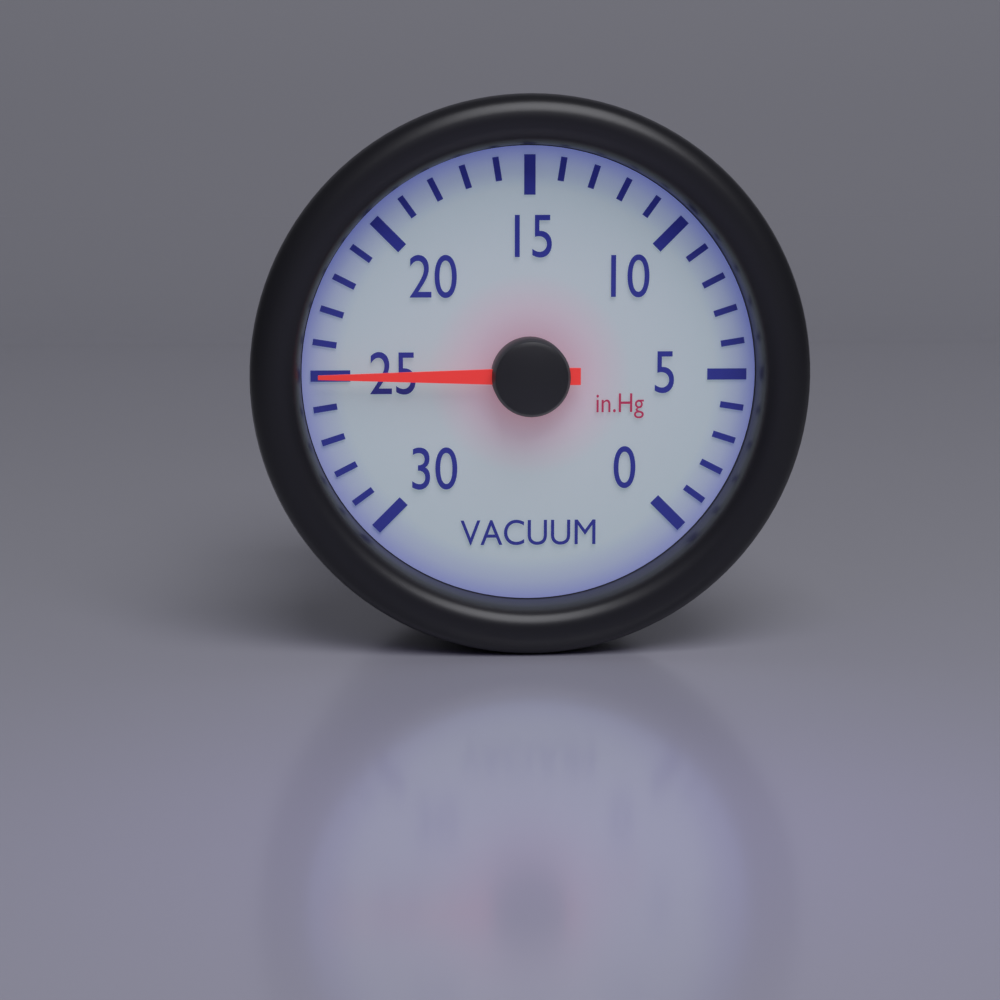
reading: 25 inHg
